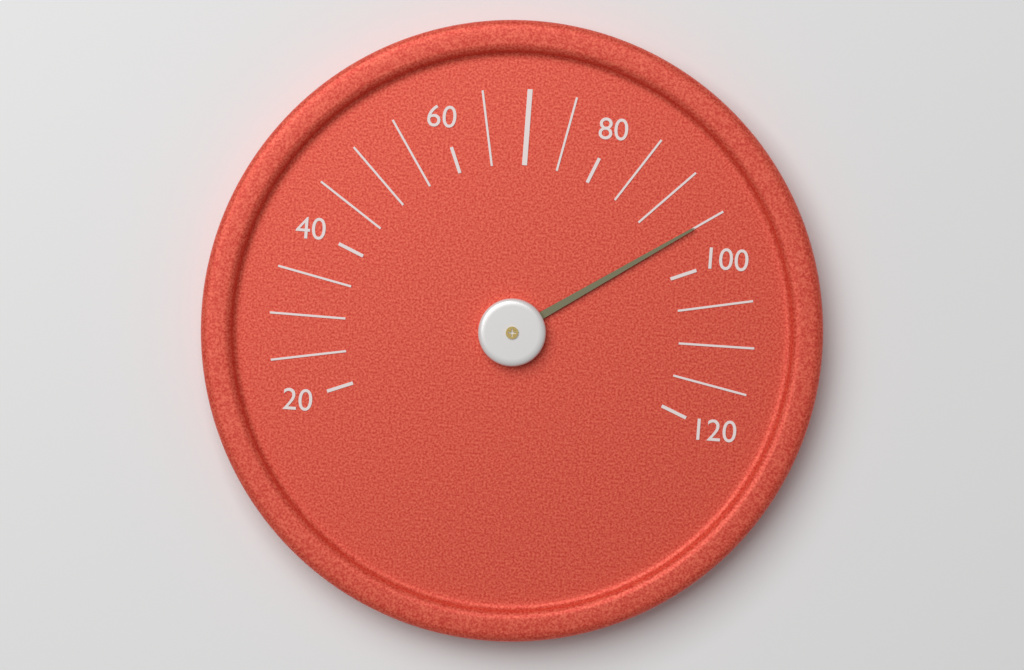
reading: 95 (no unit)
